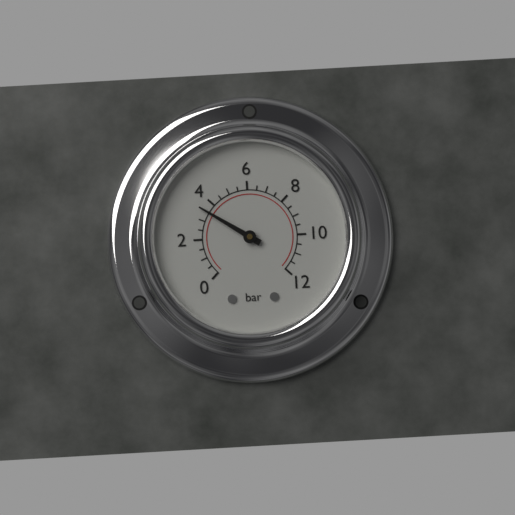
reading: 3.5 bar
